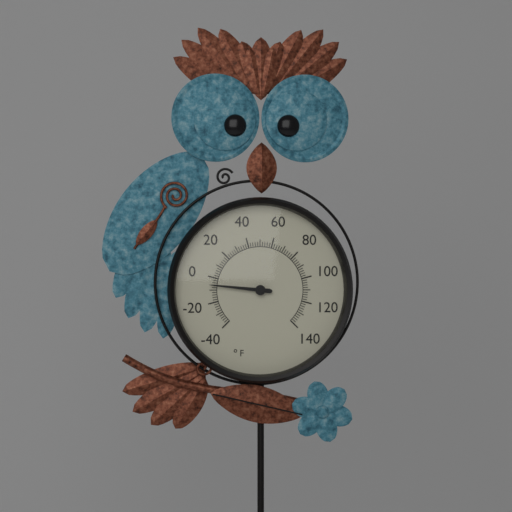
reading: -6 °F
